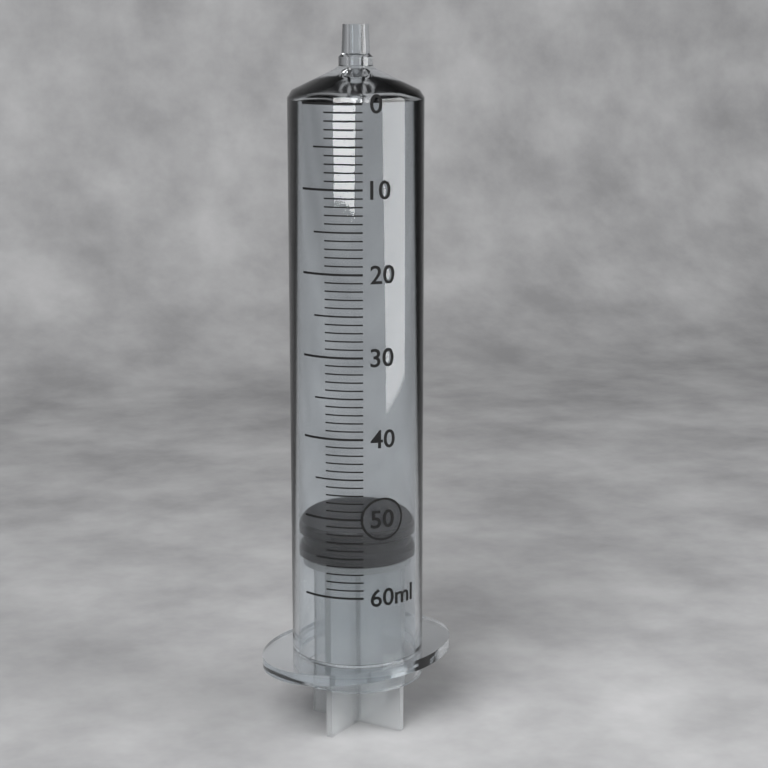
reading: 52 ml
